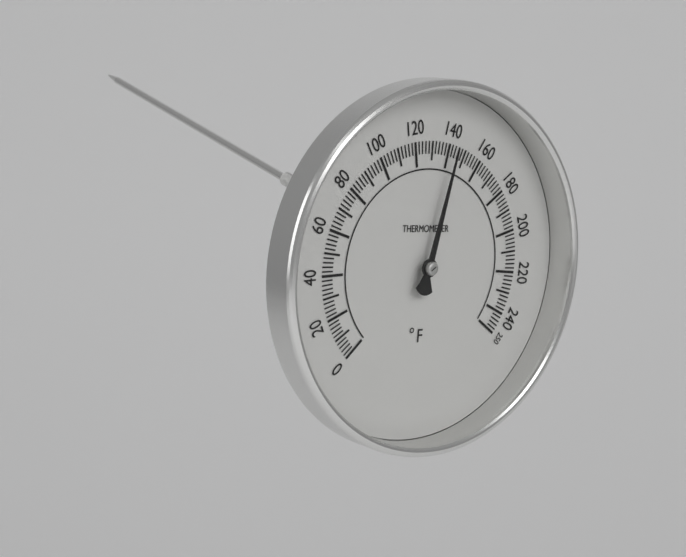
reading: 142 °F
